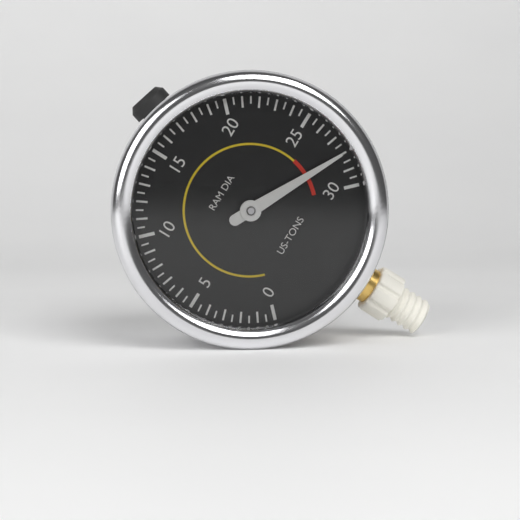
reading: 28.0 US-TONS
